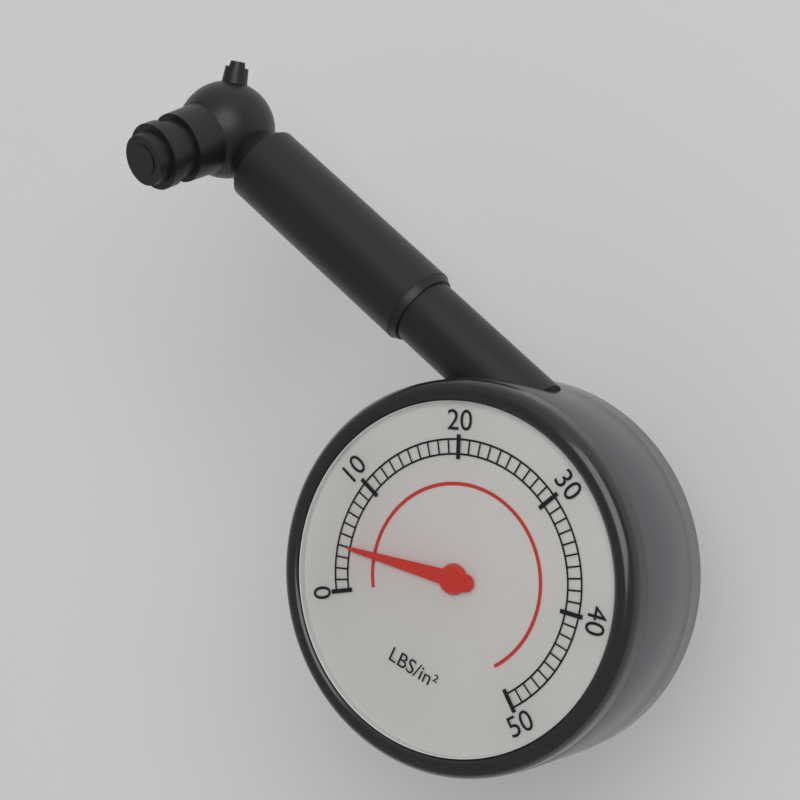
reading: 4 psi
